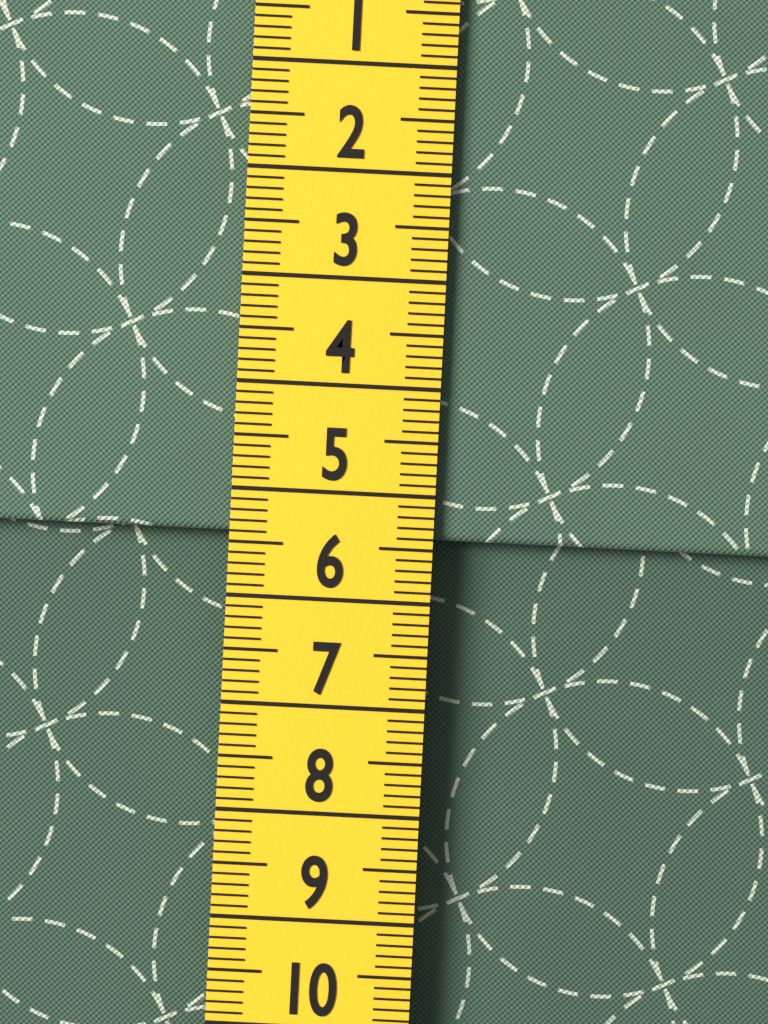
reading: 5.4 cm
